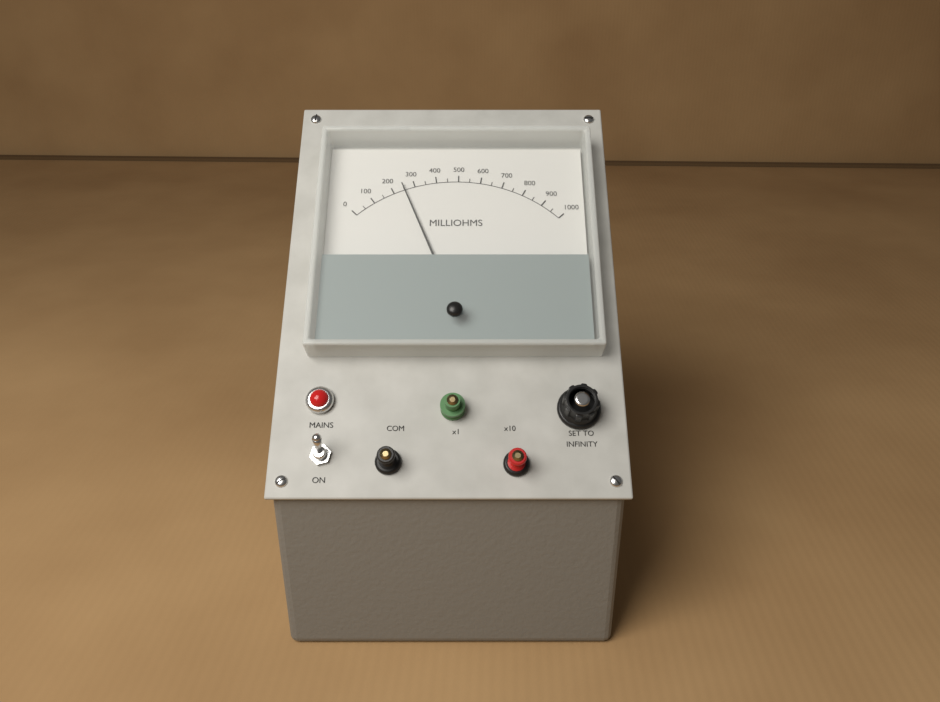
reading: 250 milliohms
